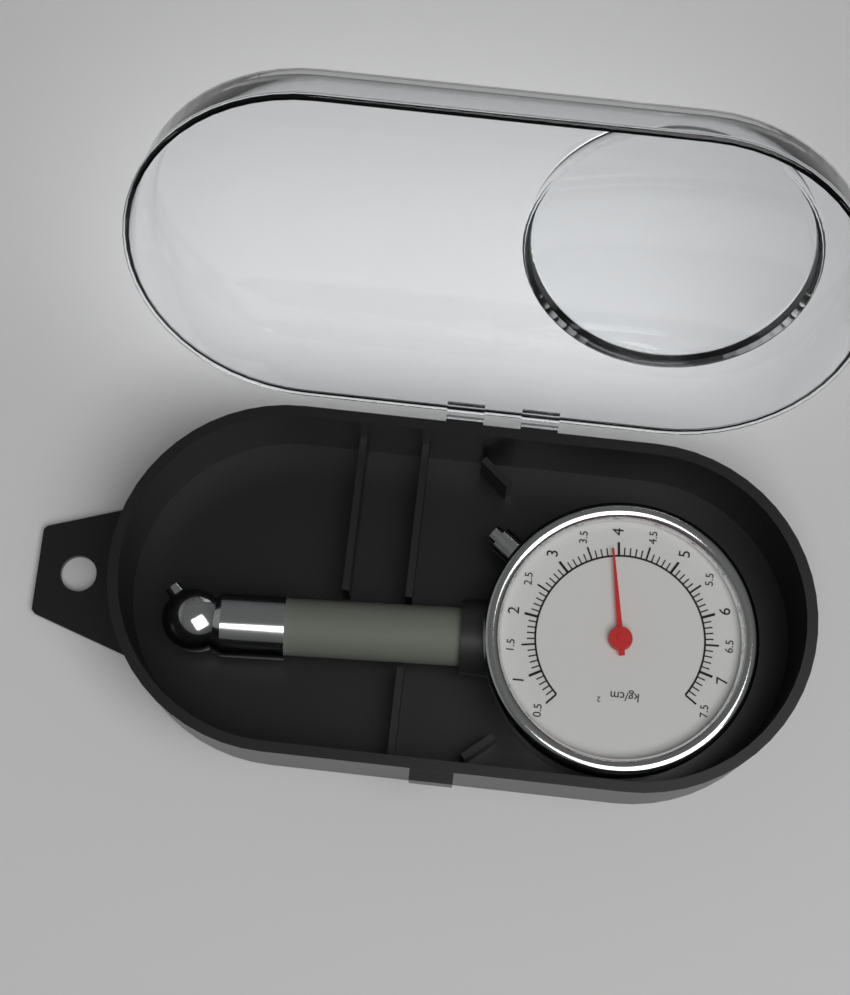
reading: 3.9 kg/cm²
